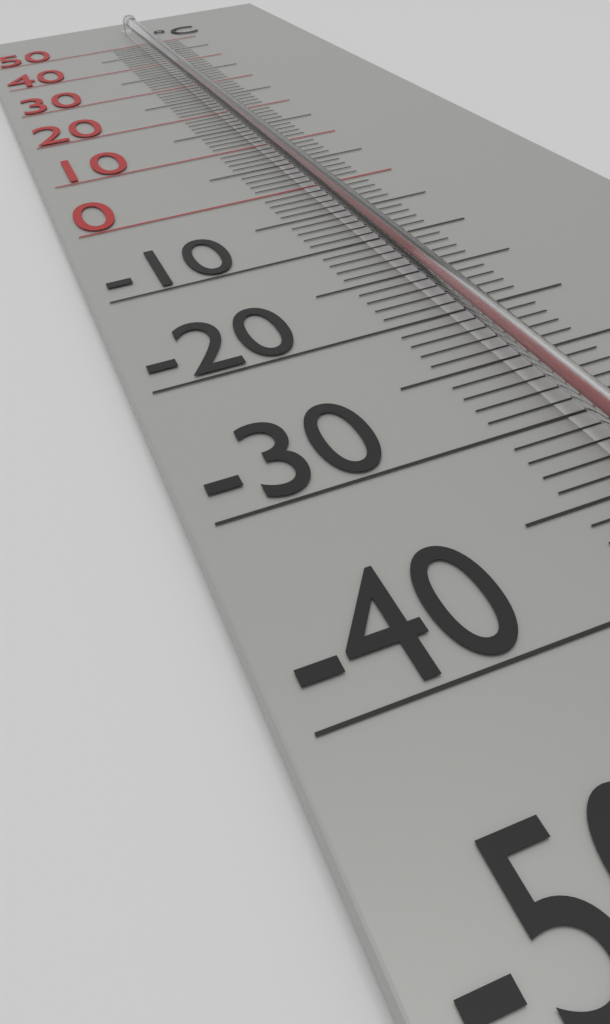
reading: 34 °C
